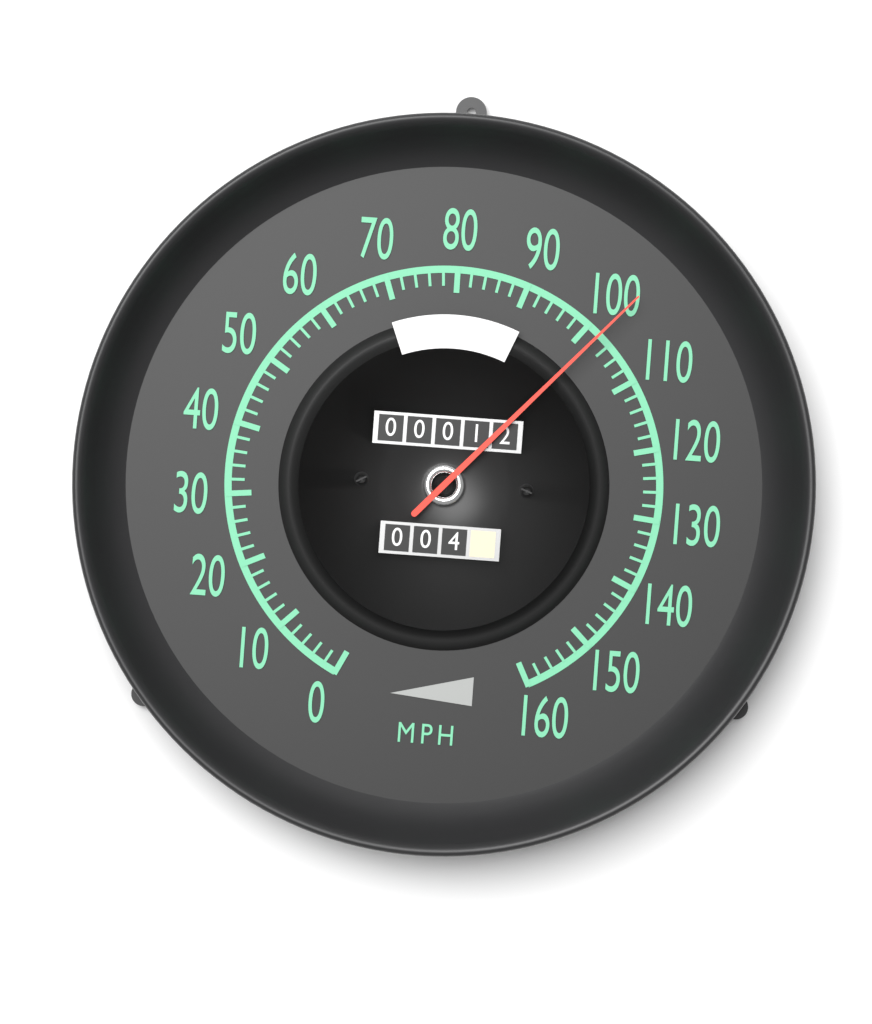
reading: 102 mph
